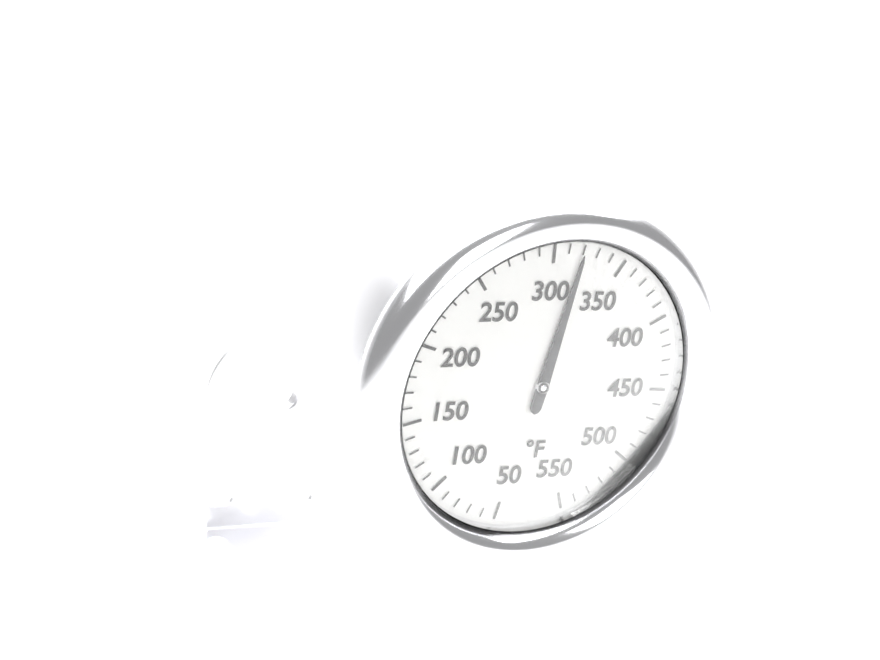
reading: 320 °F
